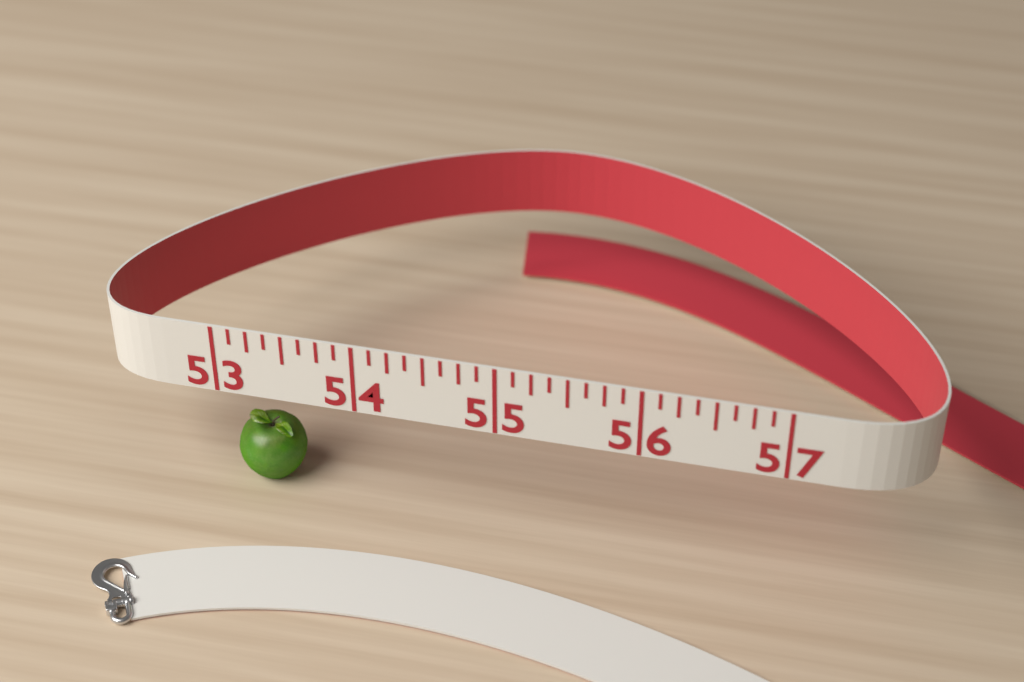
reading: 53.500 (no unit)
